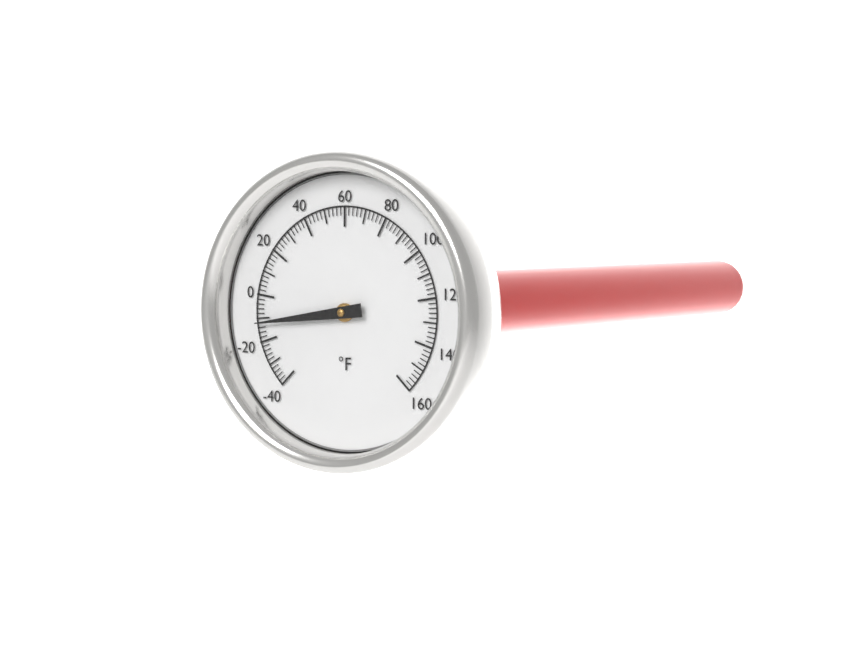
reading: -12 °F
